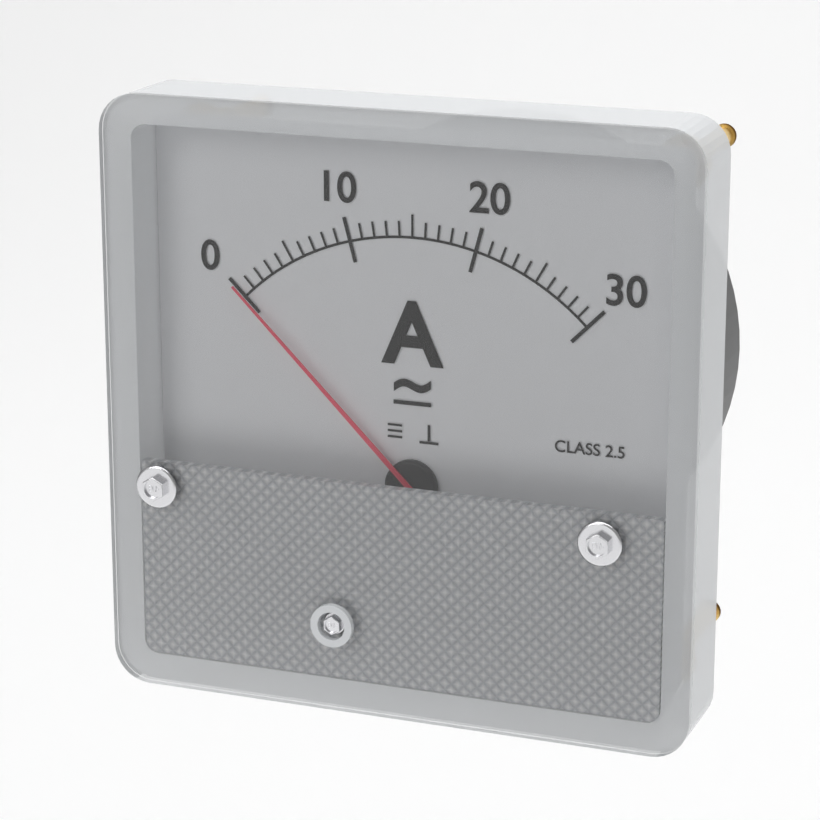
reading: 0 A
